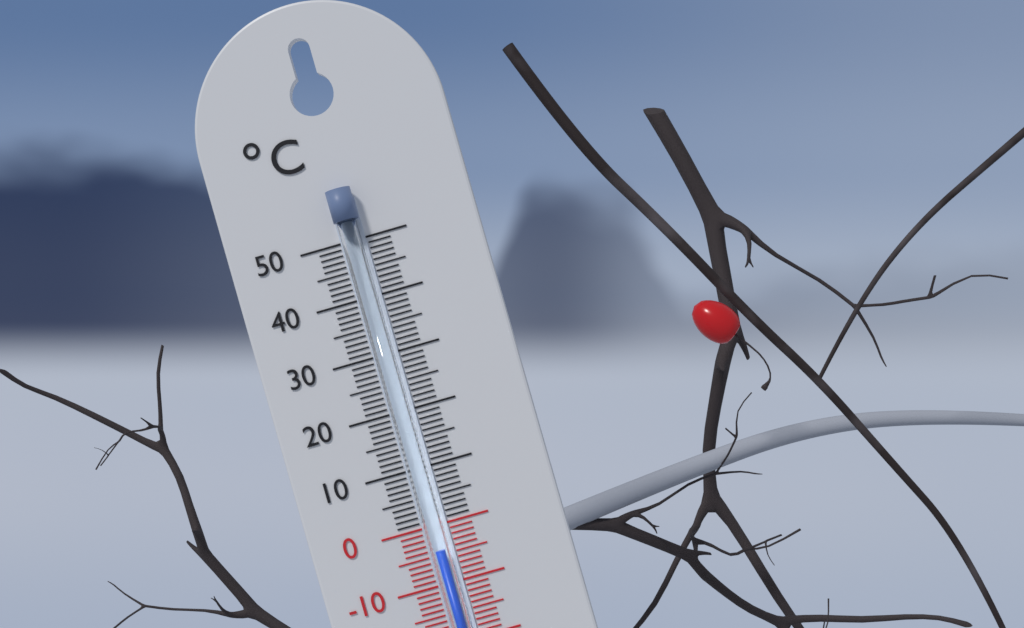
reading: -4 °C
